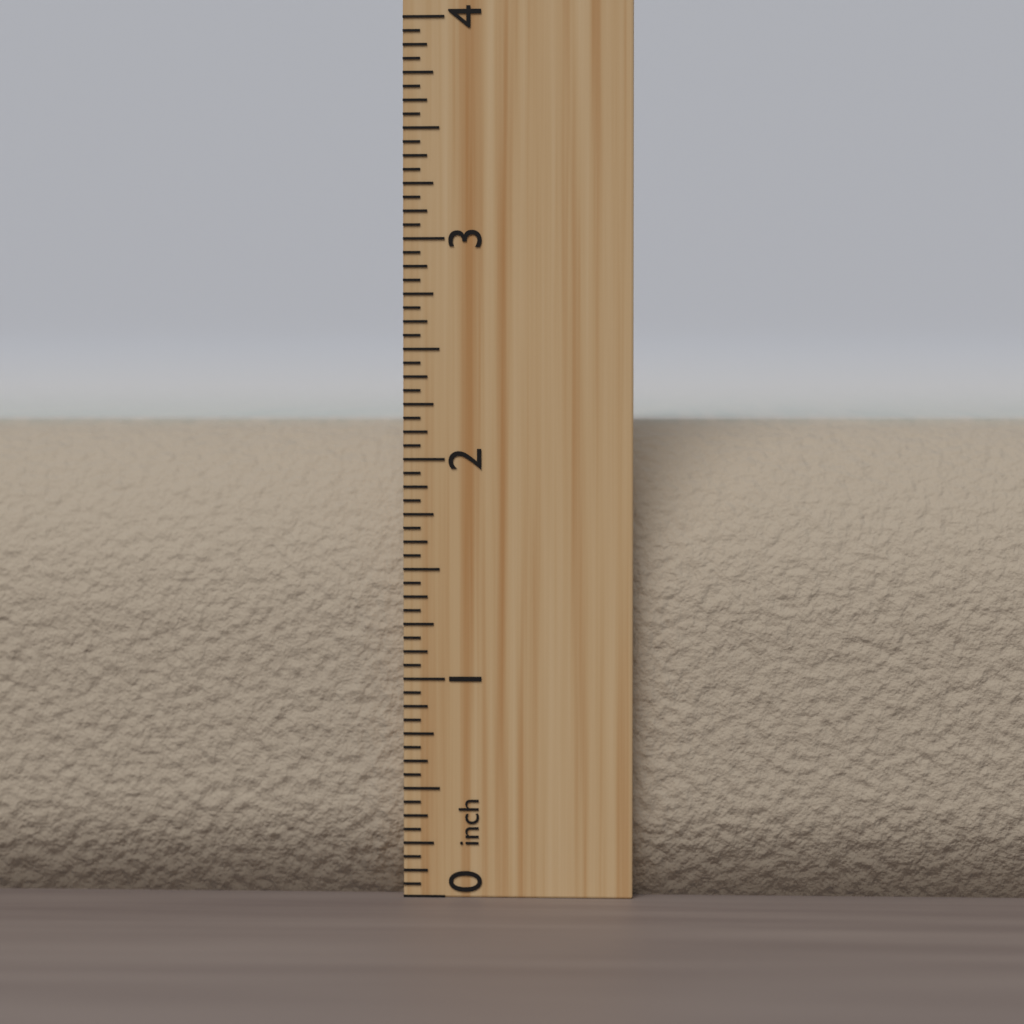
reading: 2.1875 inch
